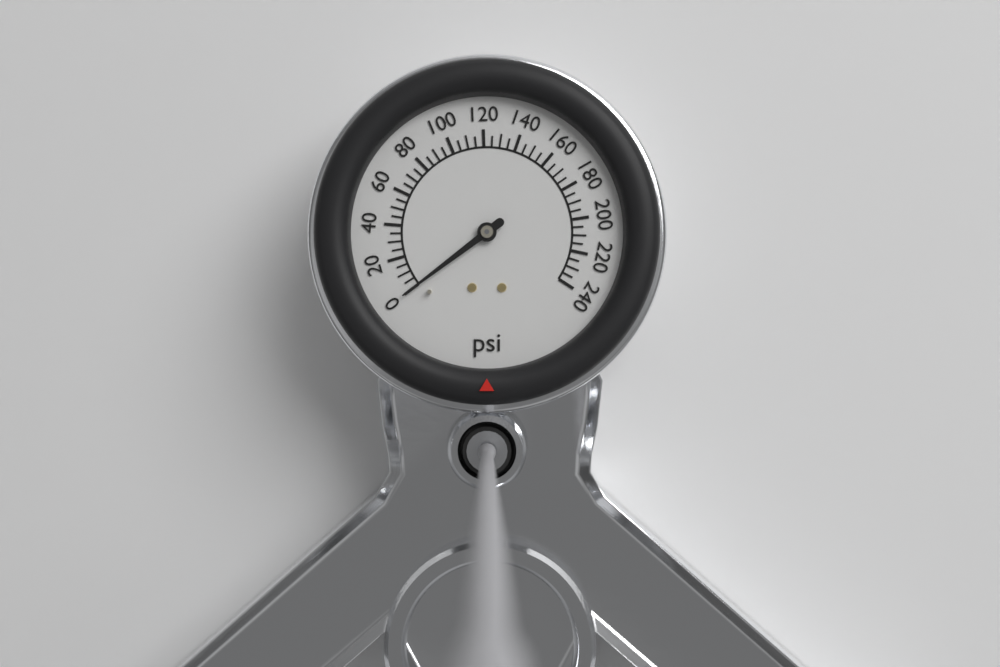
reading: 0 psi
